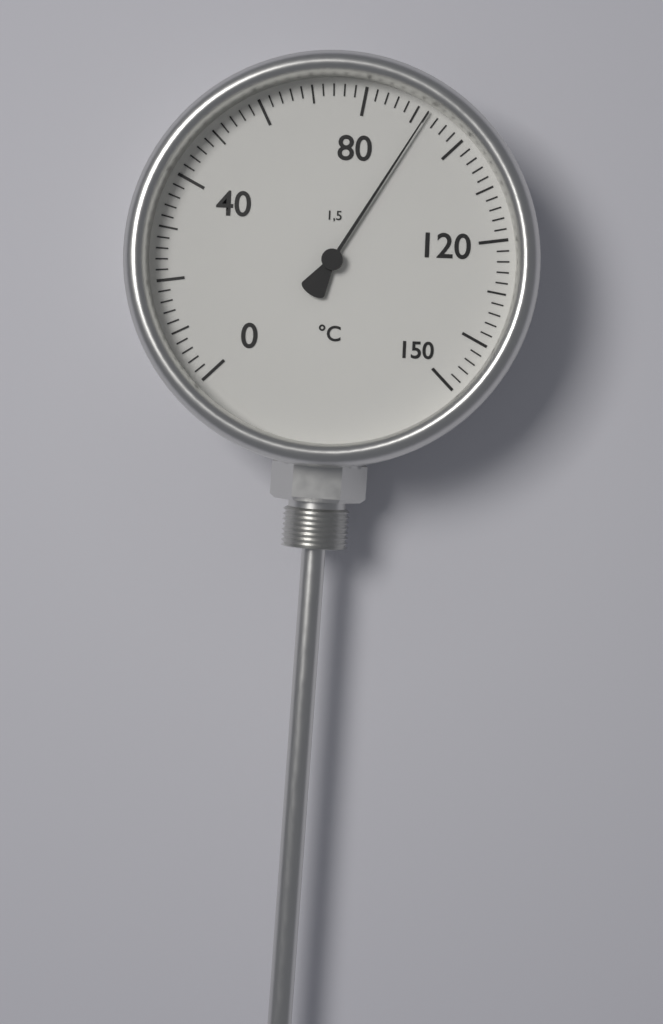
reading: 92 °C
